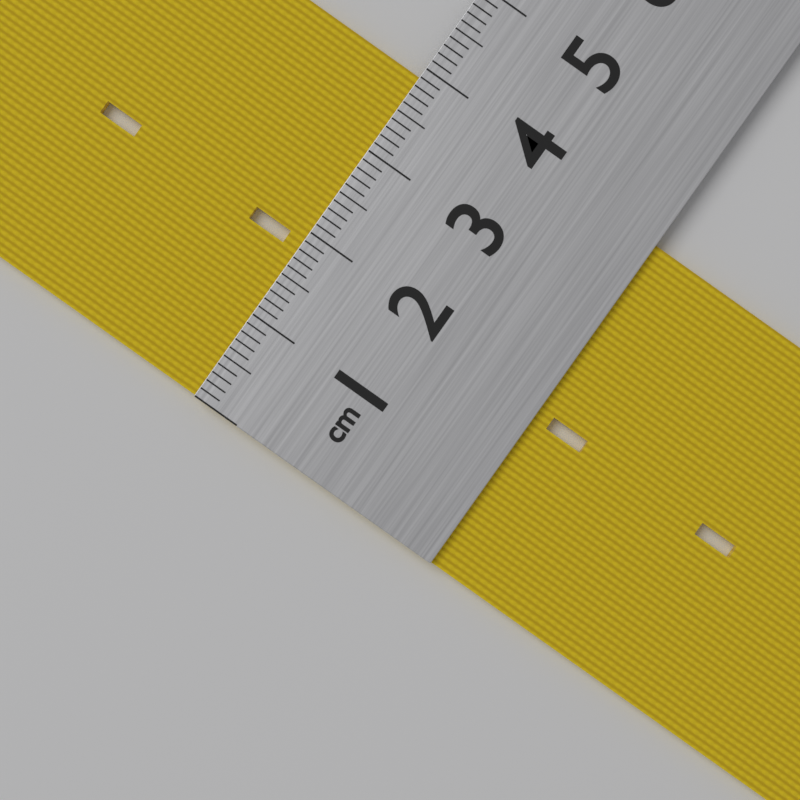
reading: 3.9 cm
